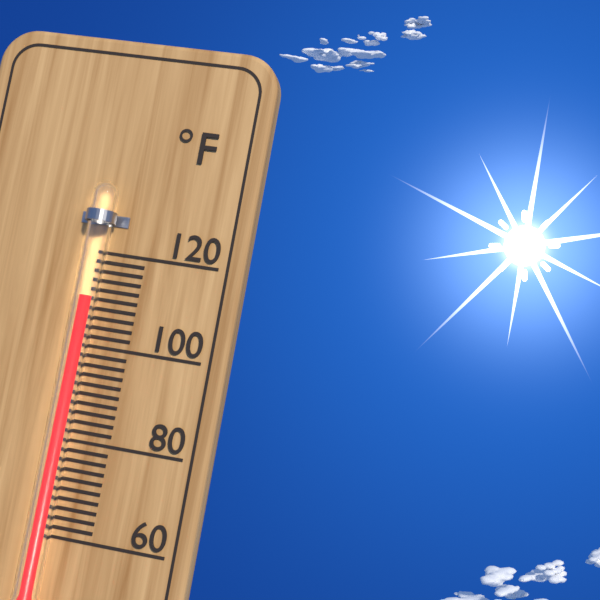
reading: 110 °F
